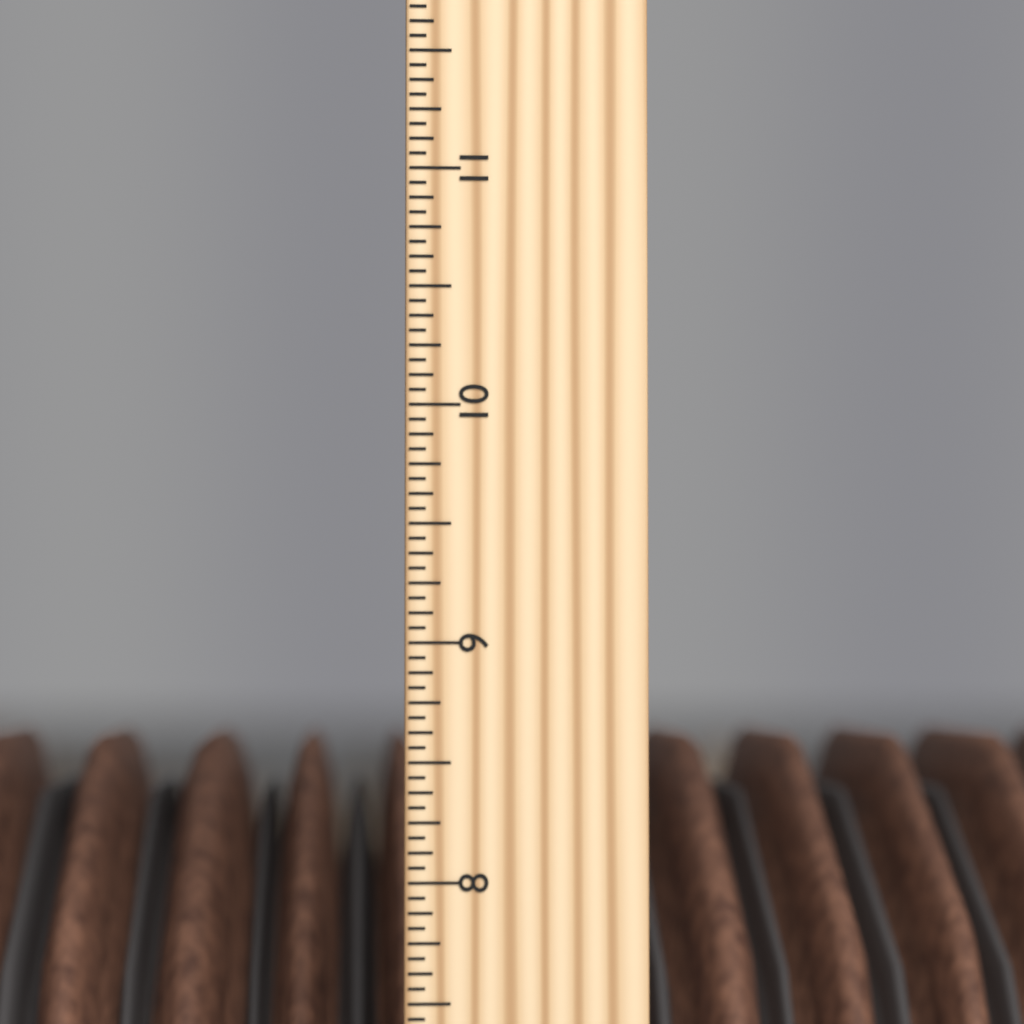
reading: 8.6250 inch
